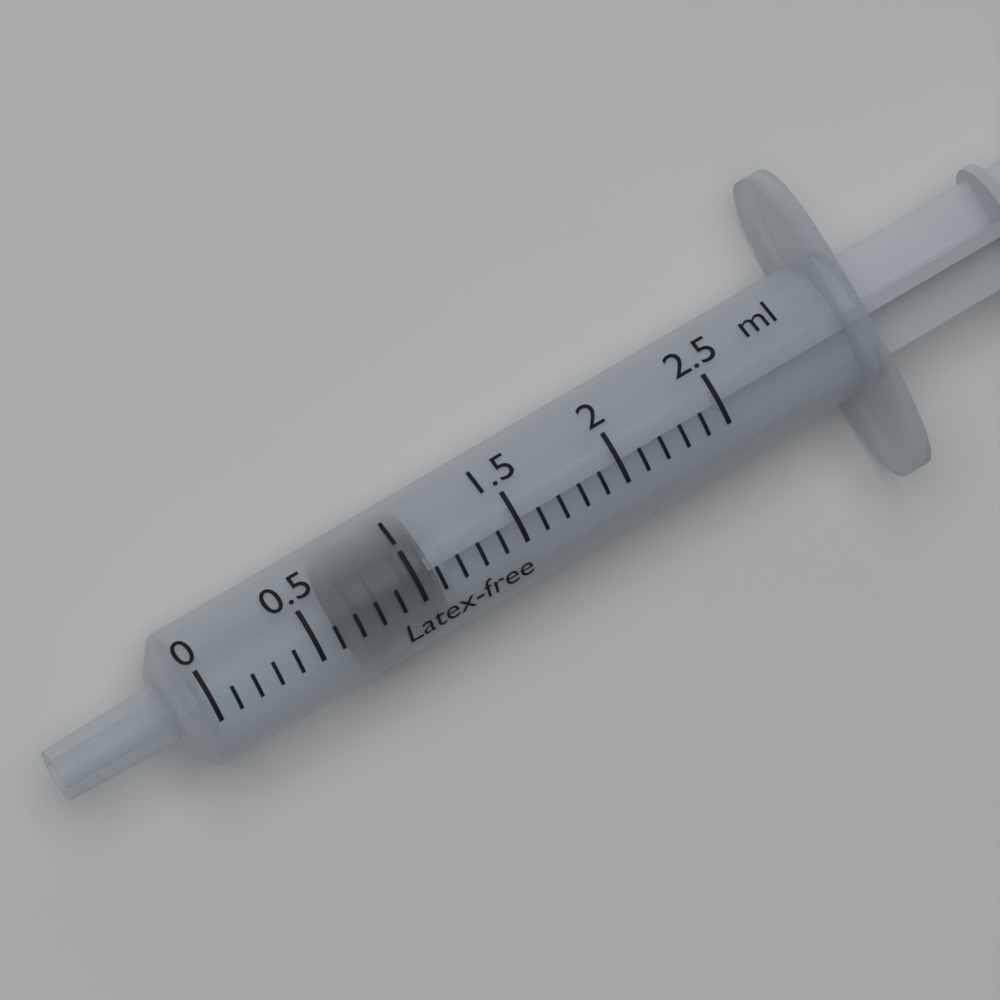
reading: 0.7 ml
